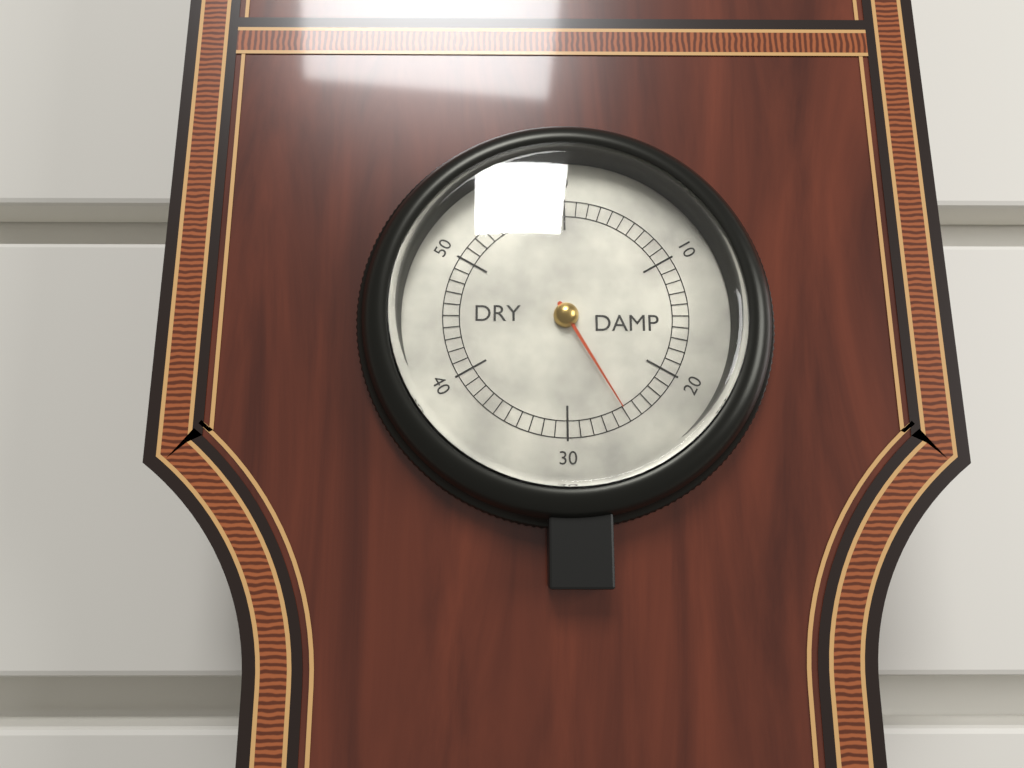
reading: 25 (no unit)
